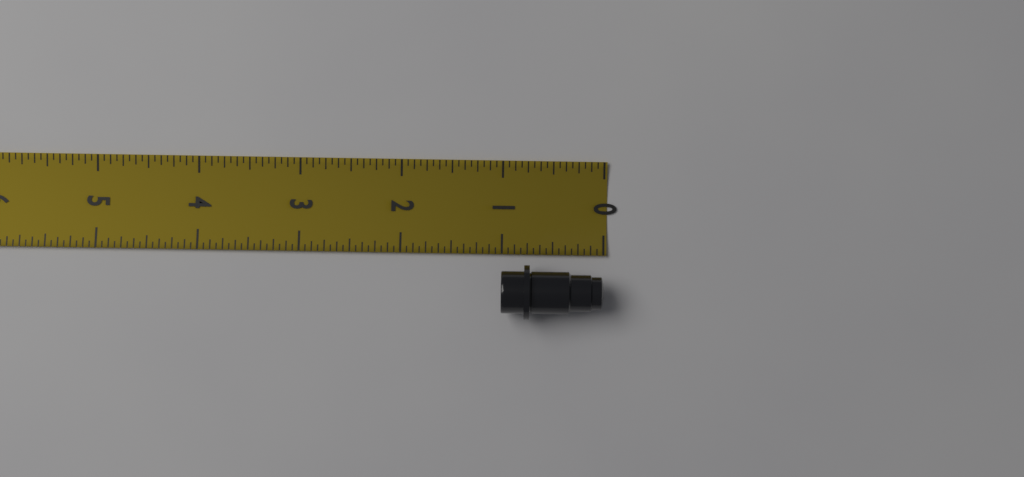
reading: 1.0000 in
